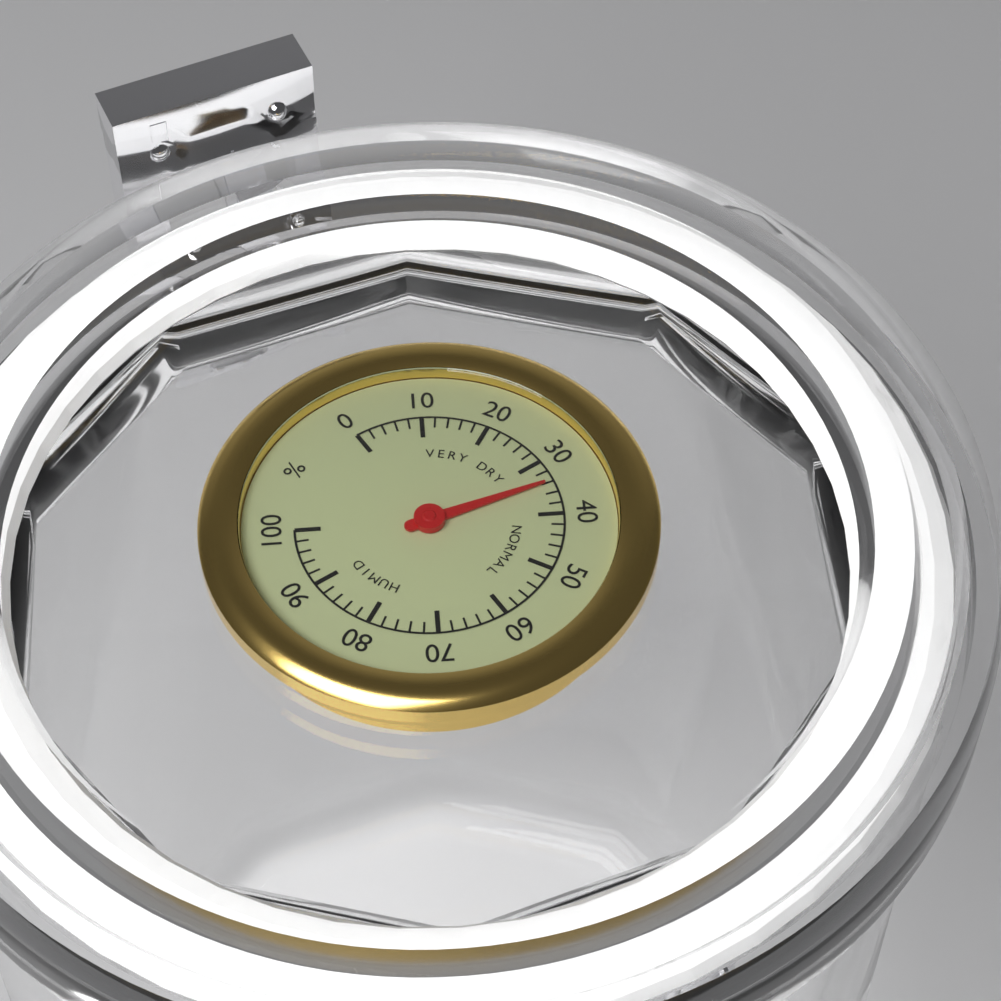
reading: 34 %
